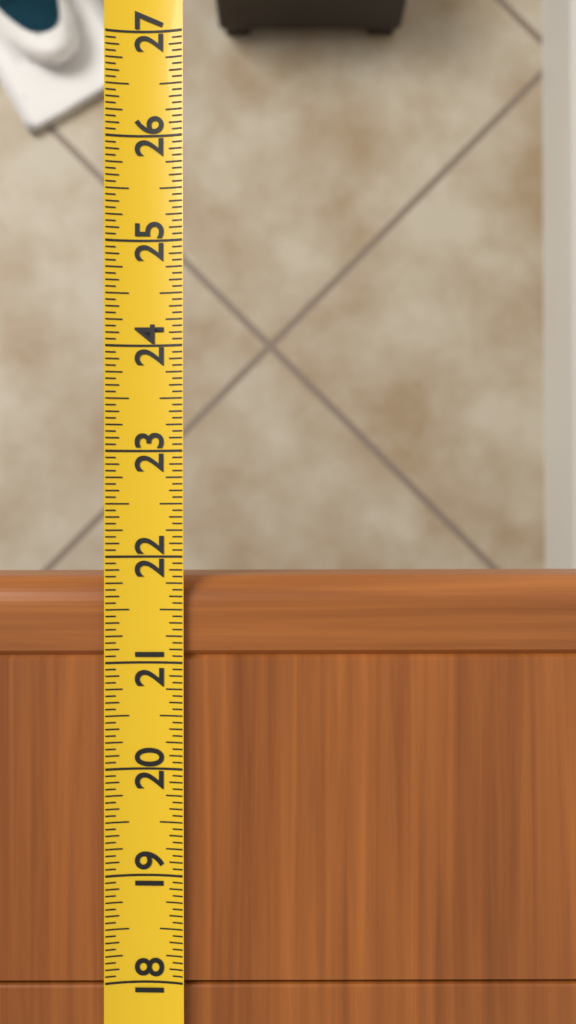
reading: 21.8125 (no unit)
